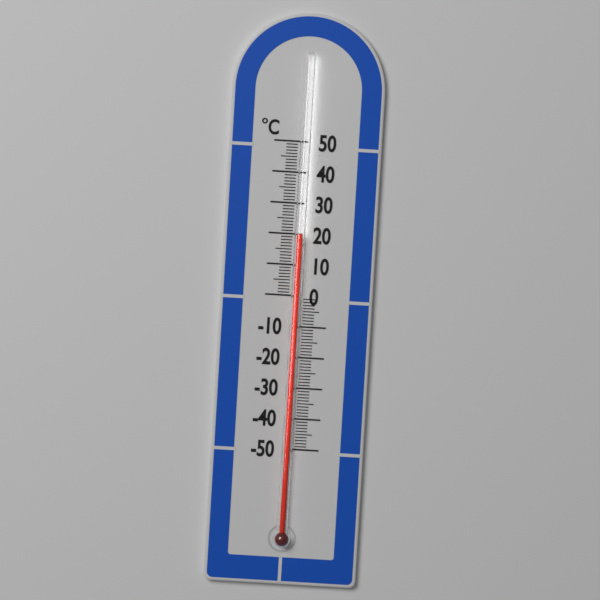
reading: 20 °C
